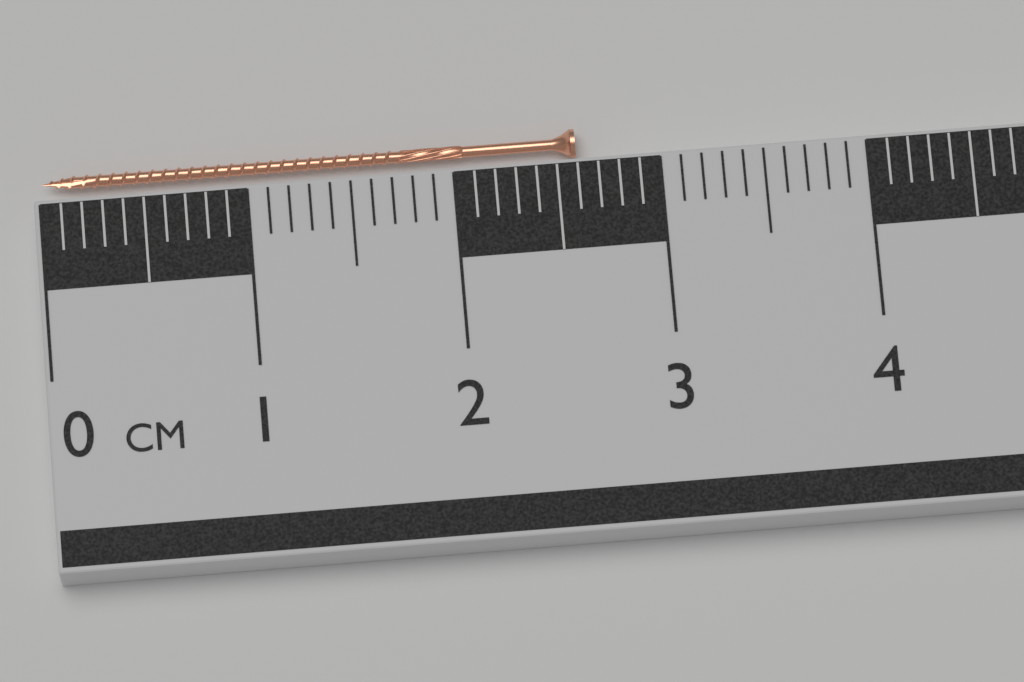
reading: 2.6 cm
